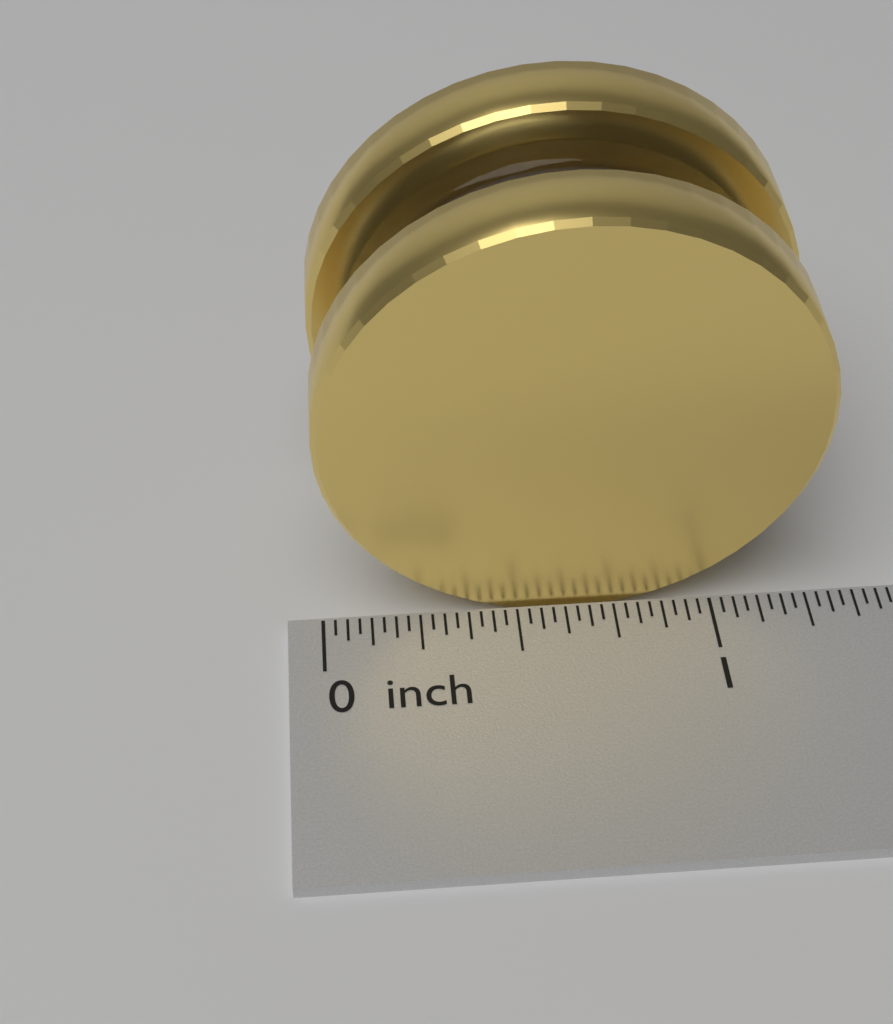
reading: 1.25000 inch
